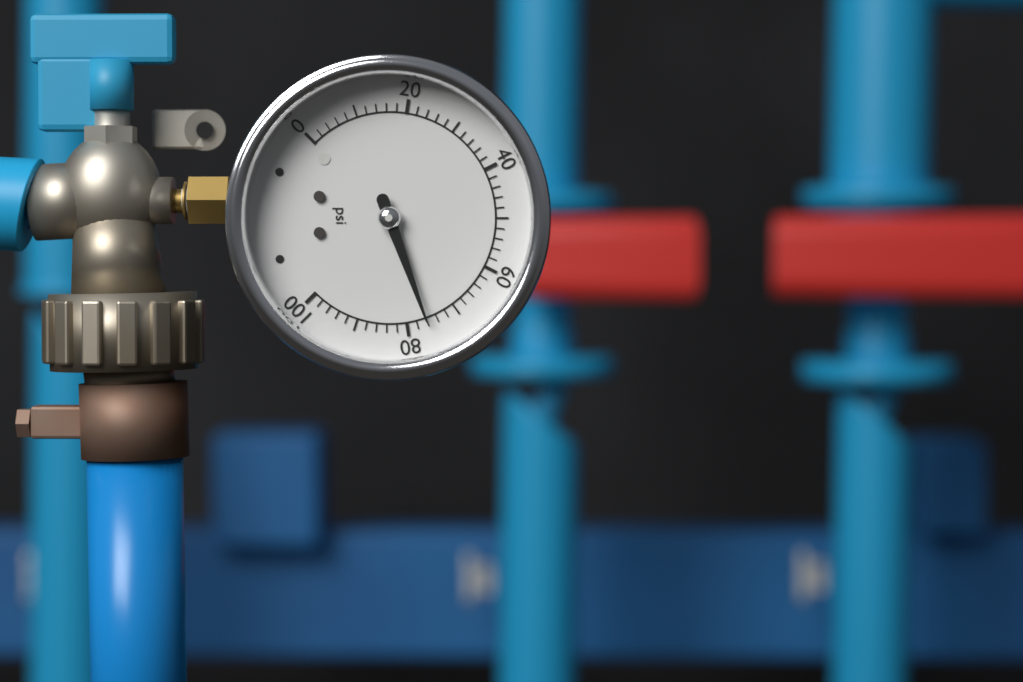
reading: 76 psi
